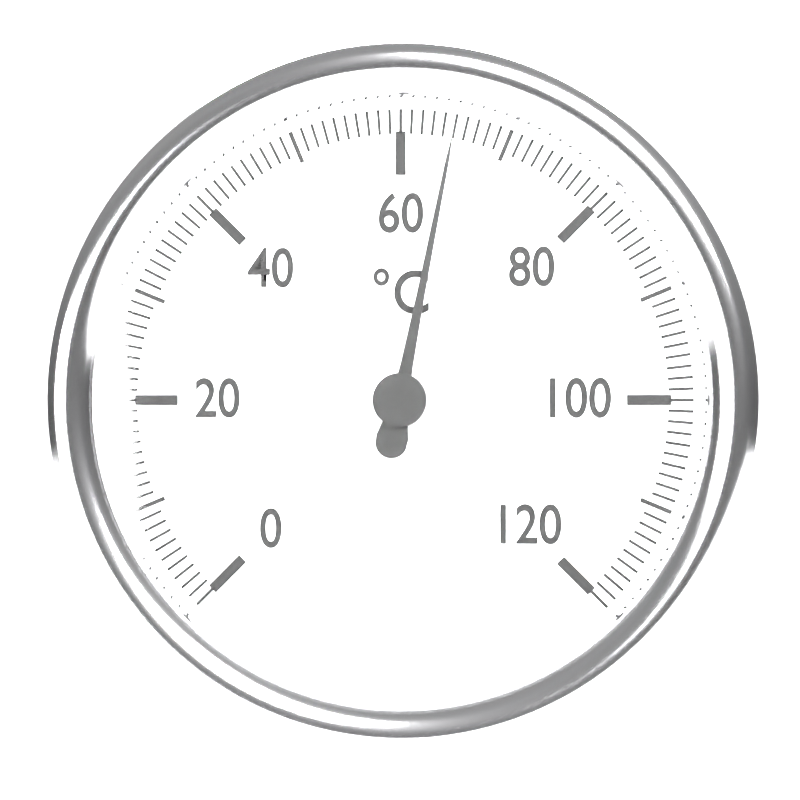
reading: 65 °C
